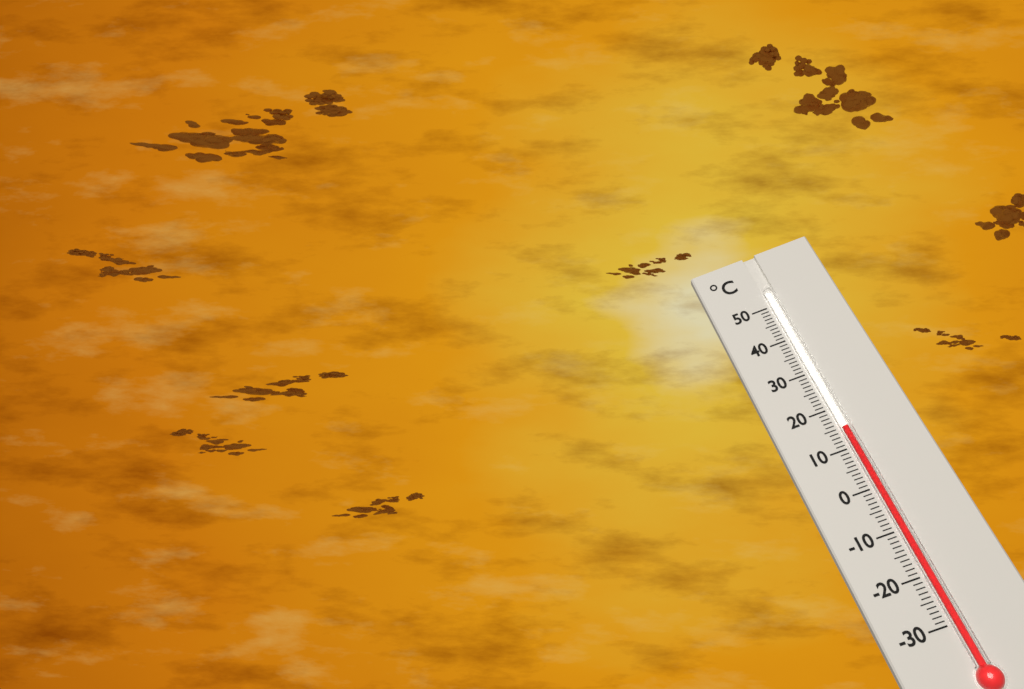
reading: 15 °C
